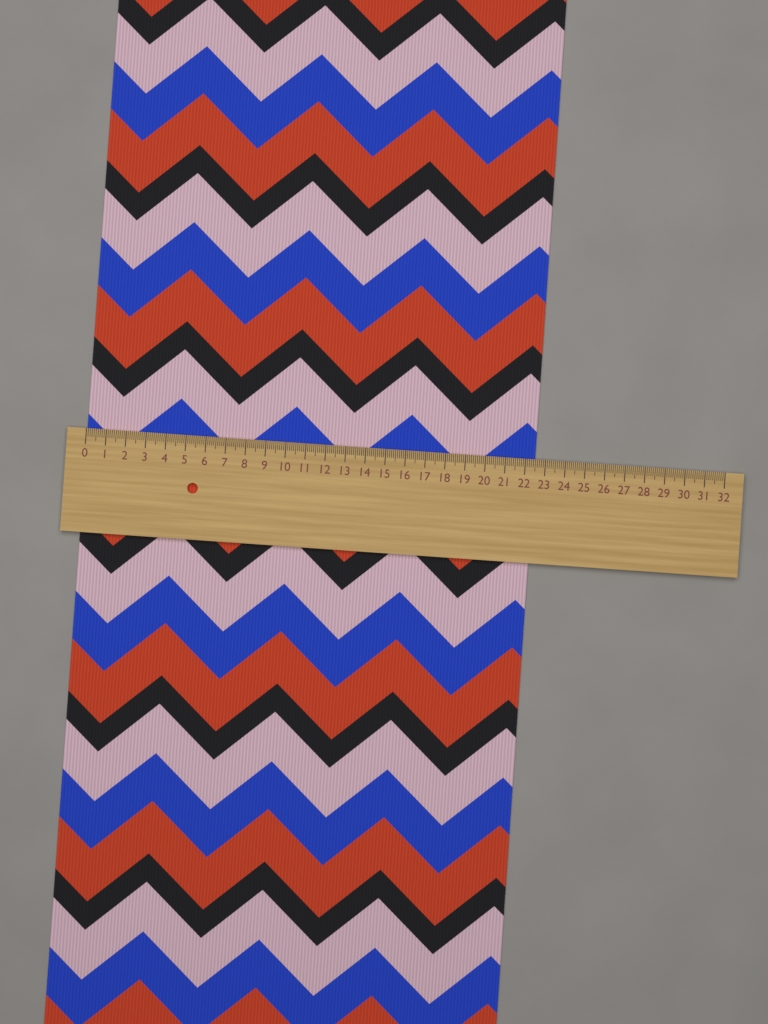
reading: 22.5 (no unit)
